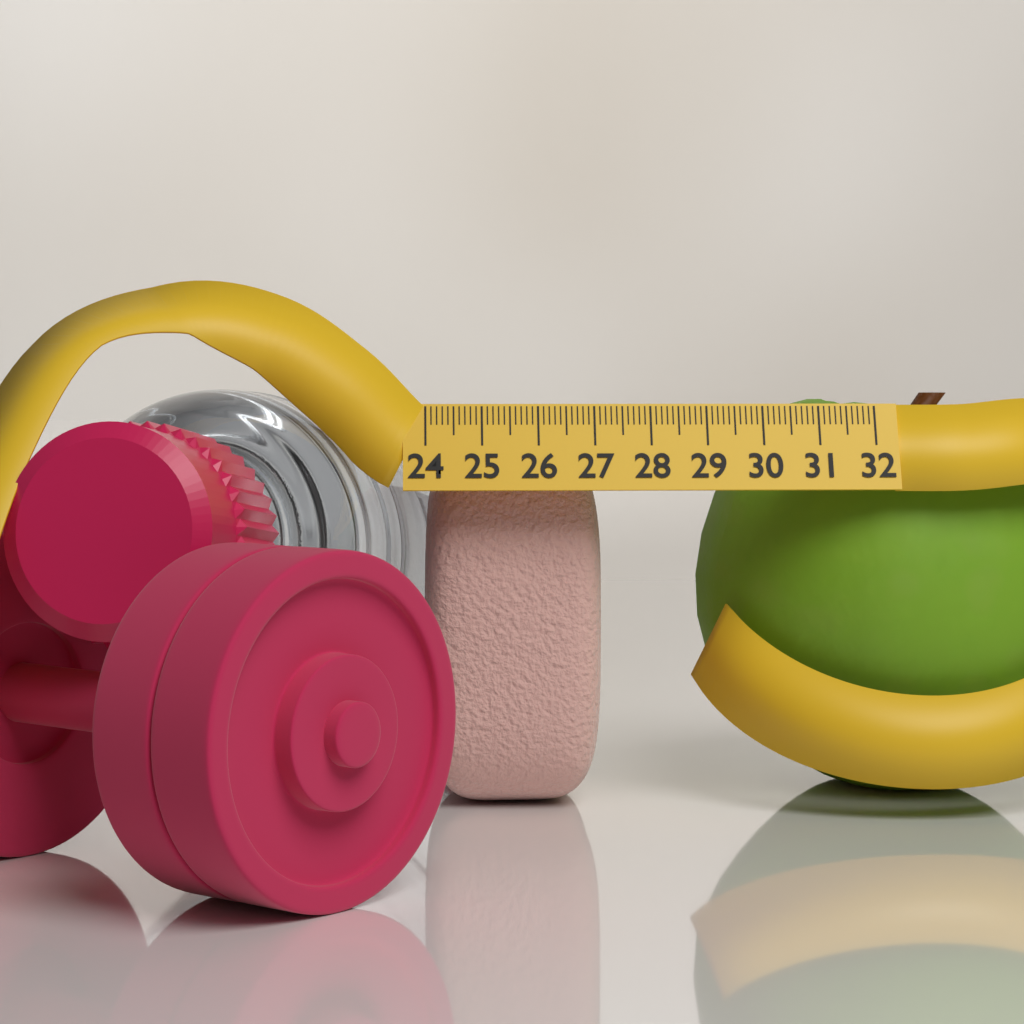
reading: 27.2 (no unit)
